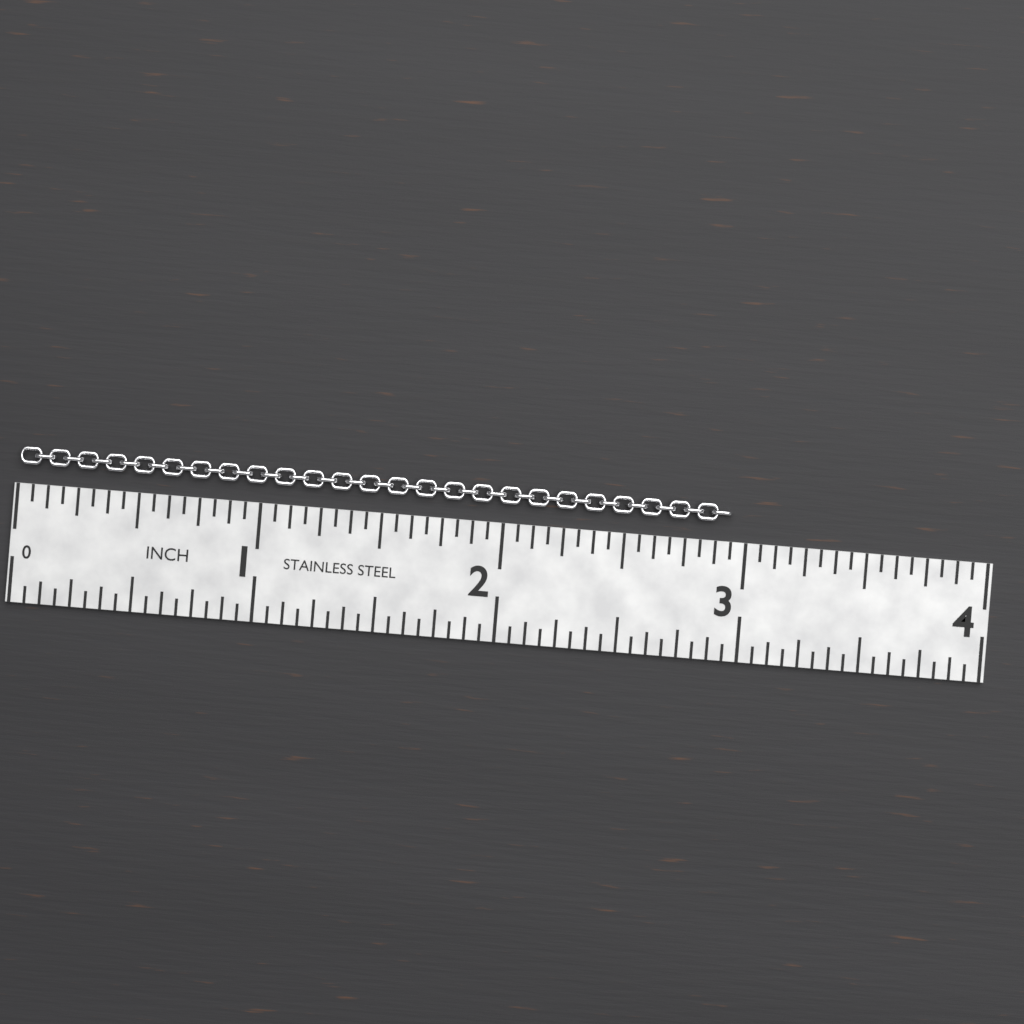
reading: 2.9375 in
